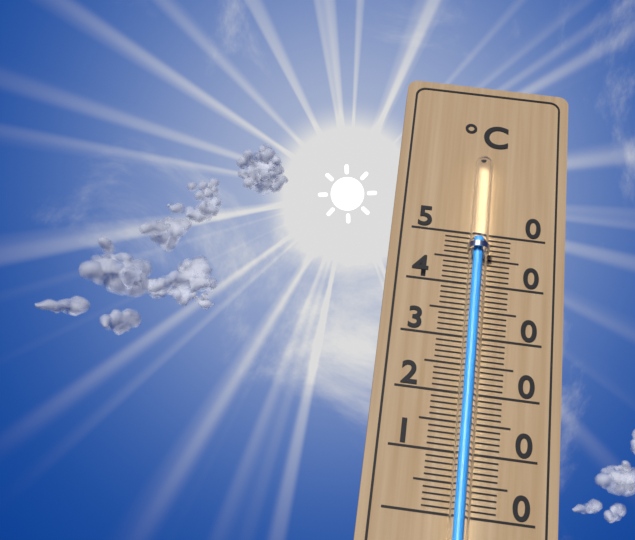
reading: 48 °C
